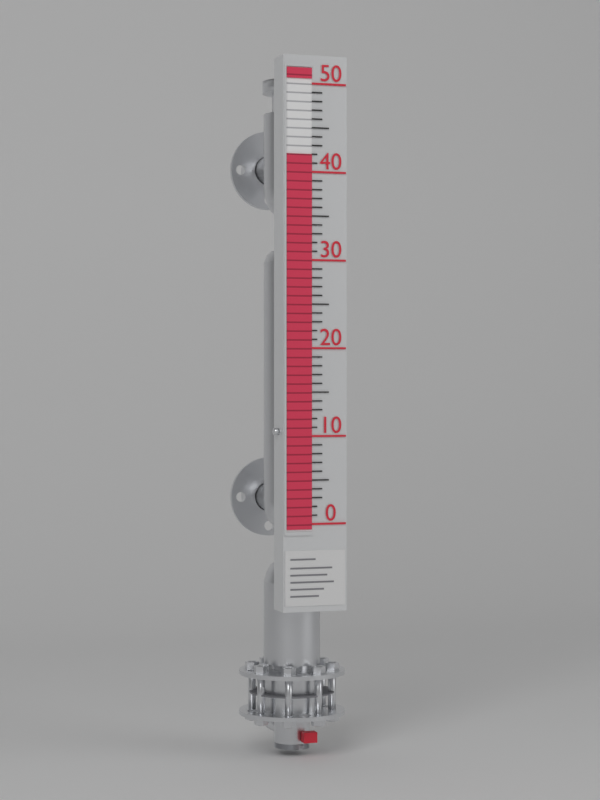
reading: 42 (no unit)
